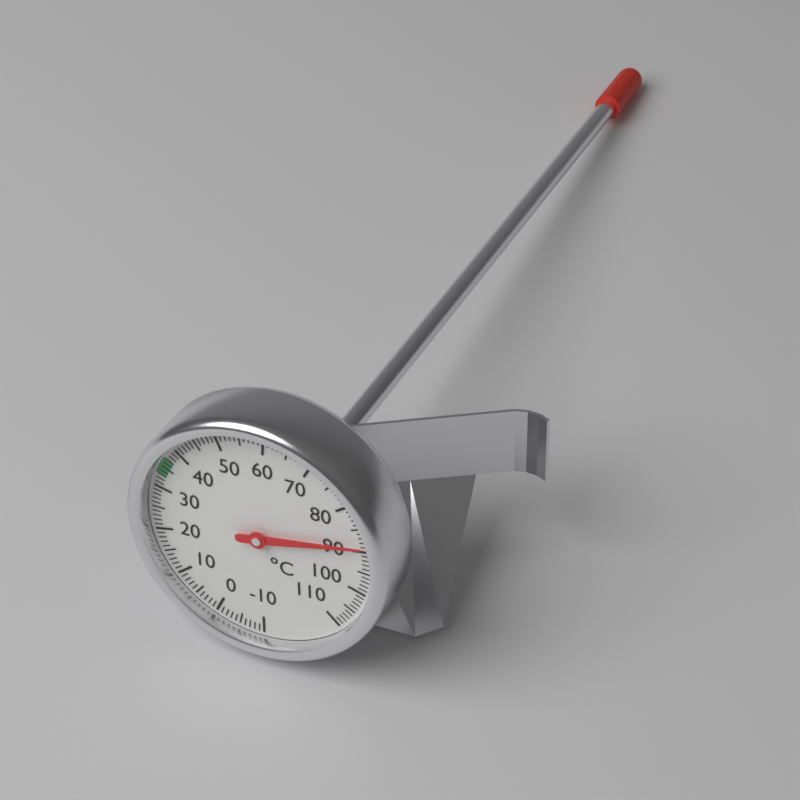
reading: 89 °C
